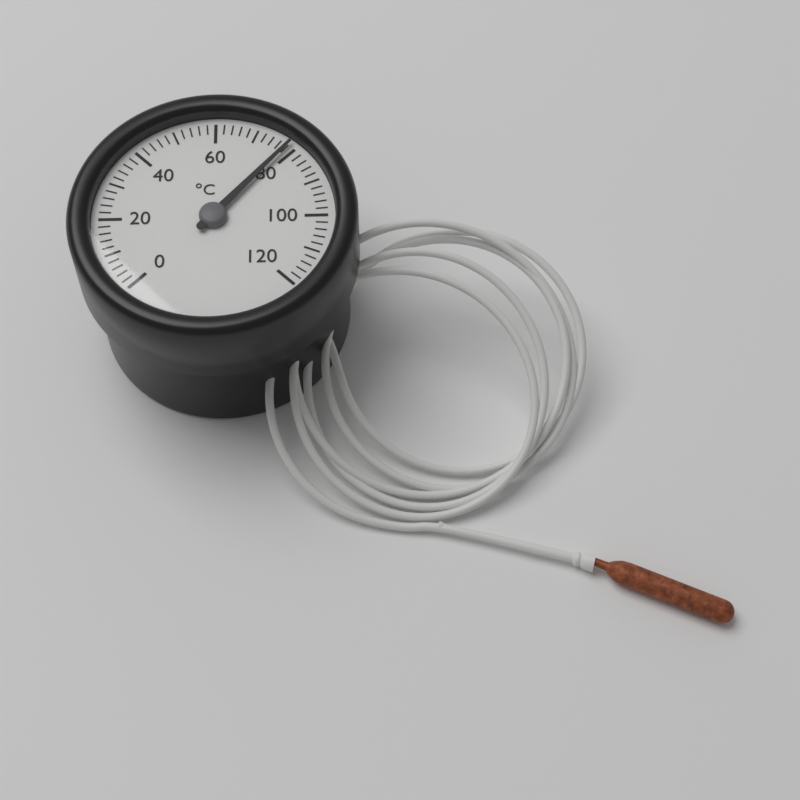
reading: 78 °C
